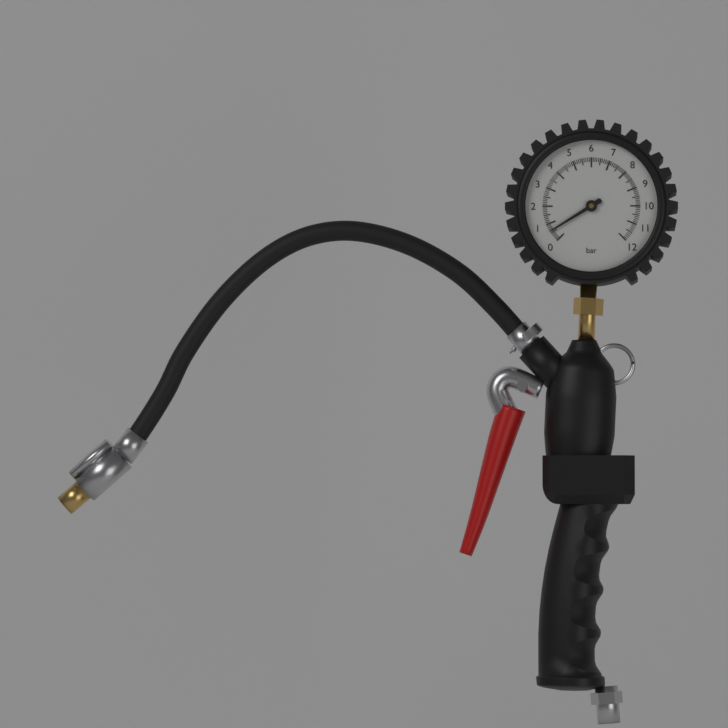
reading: 0.6 bar
